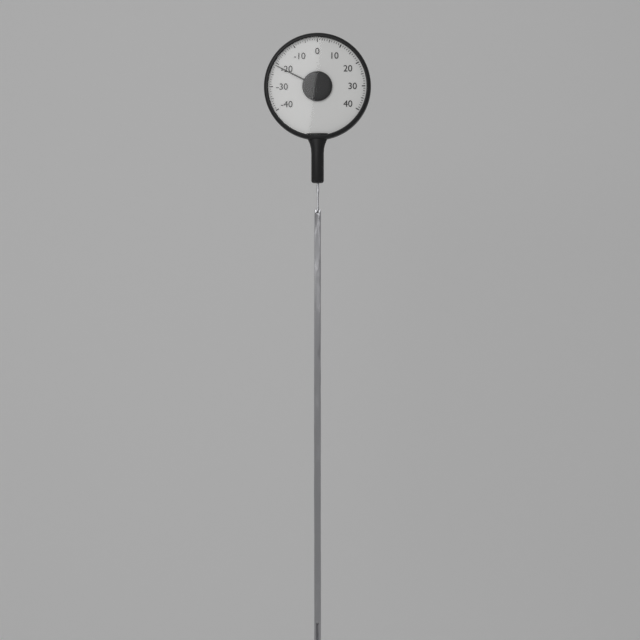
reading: -21 (no unit)
